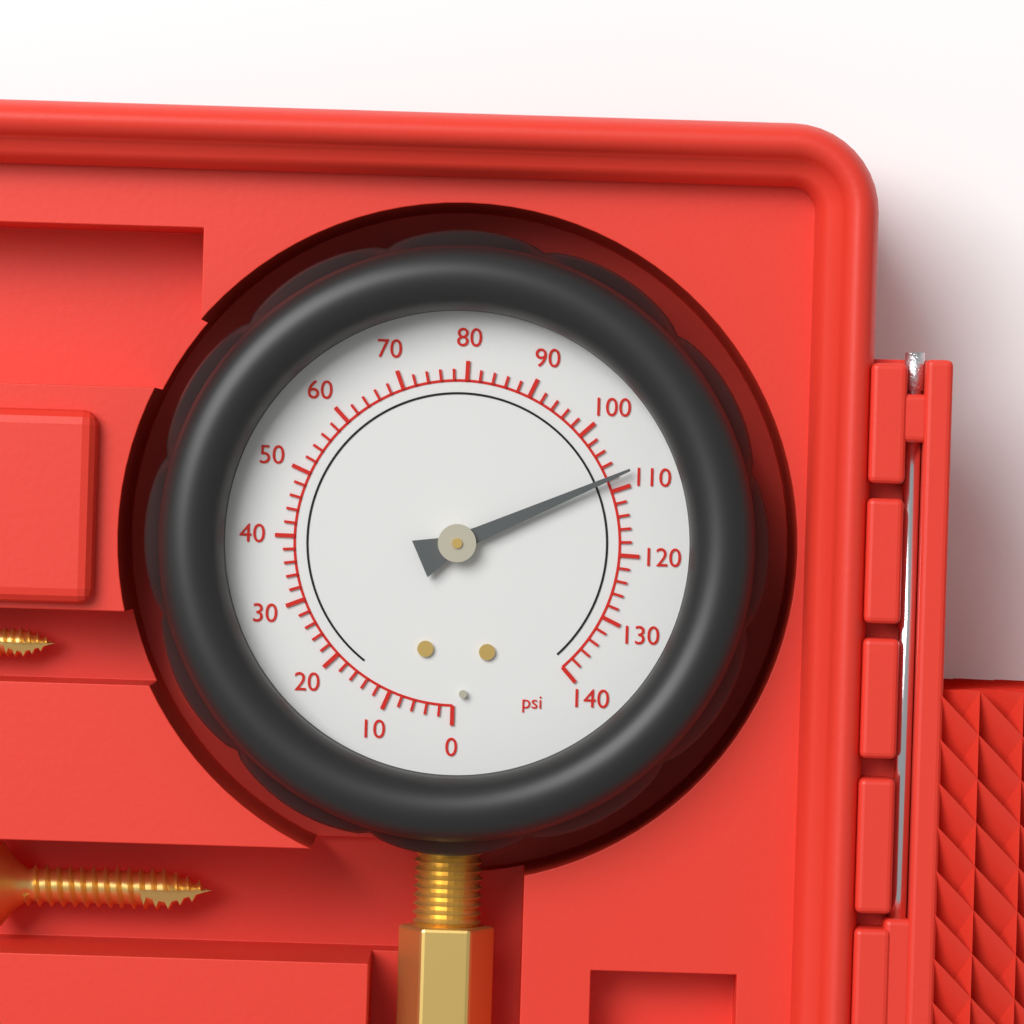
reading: 108 psi
